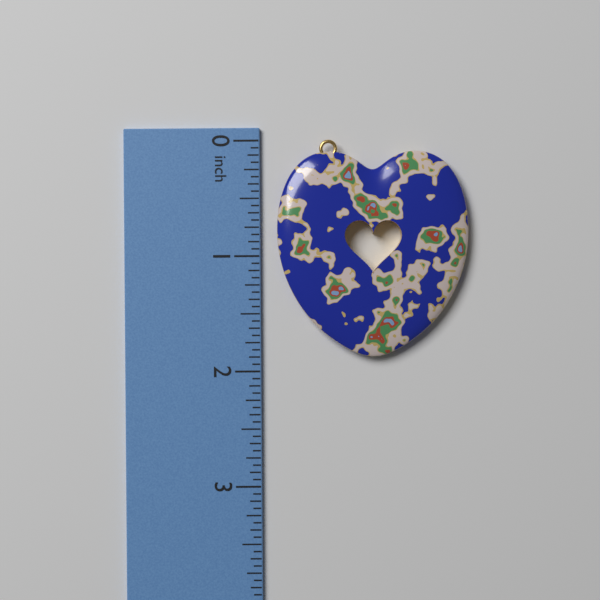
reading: 1.8750 in
